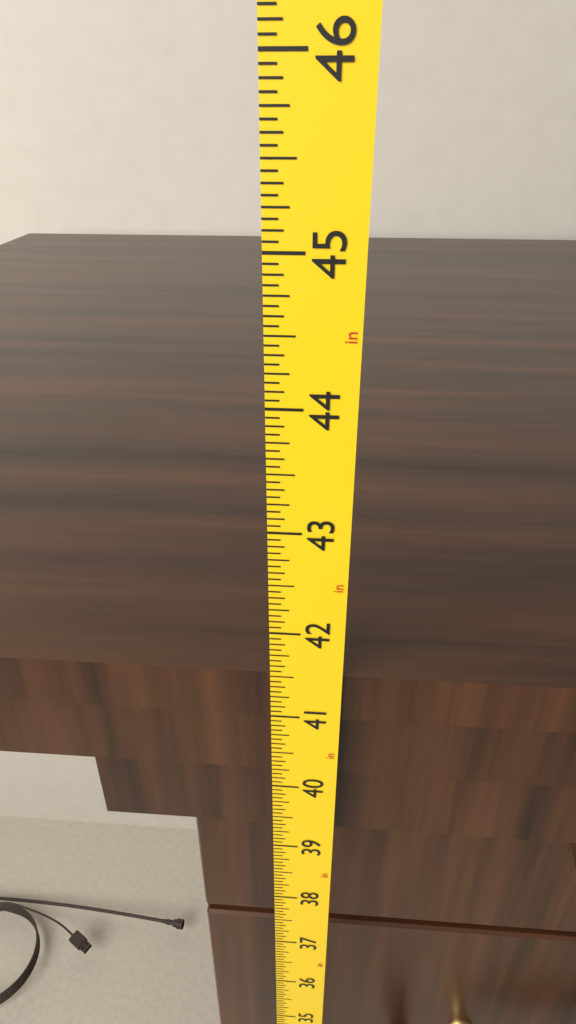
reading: 41.5000 in
